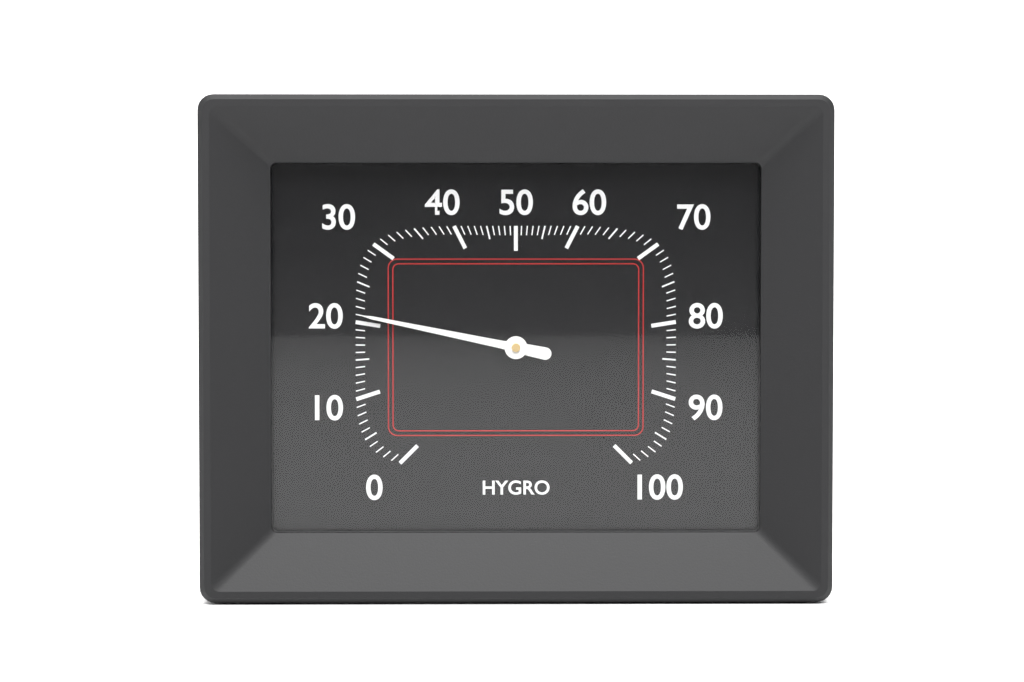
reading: 21 %
